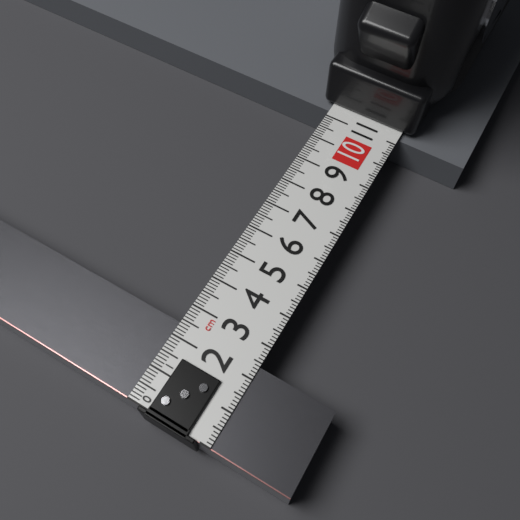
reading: 2.4 cm
